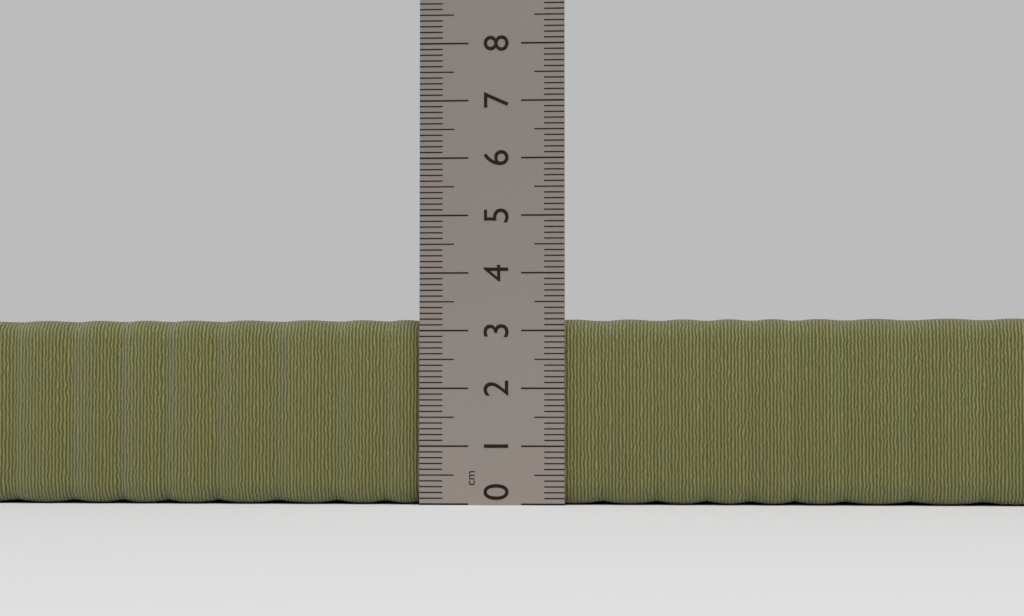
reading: 3.2 cm
